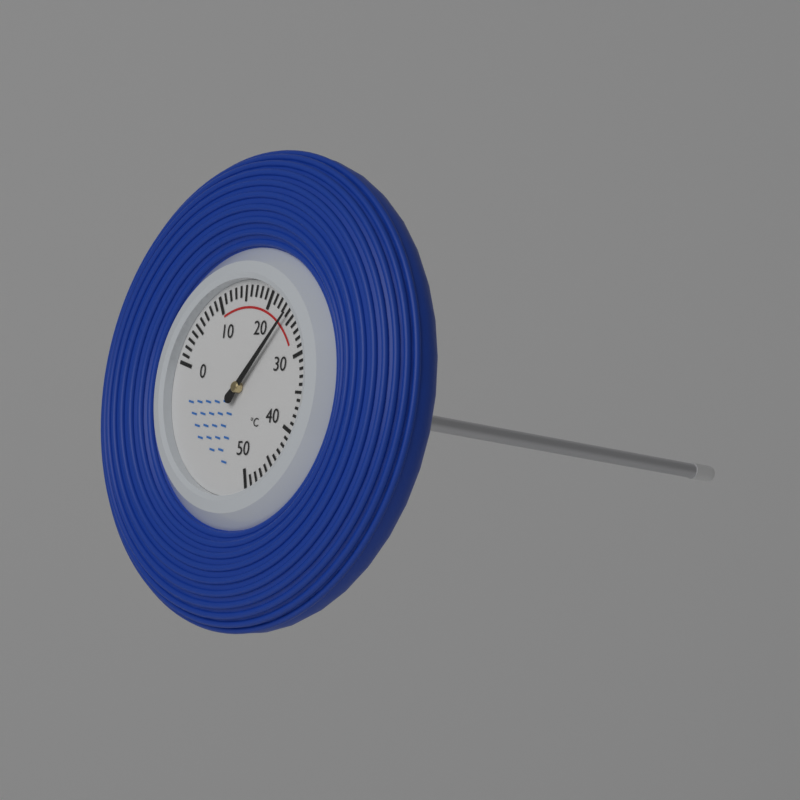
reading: 24 °C
